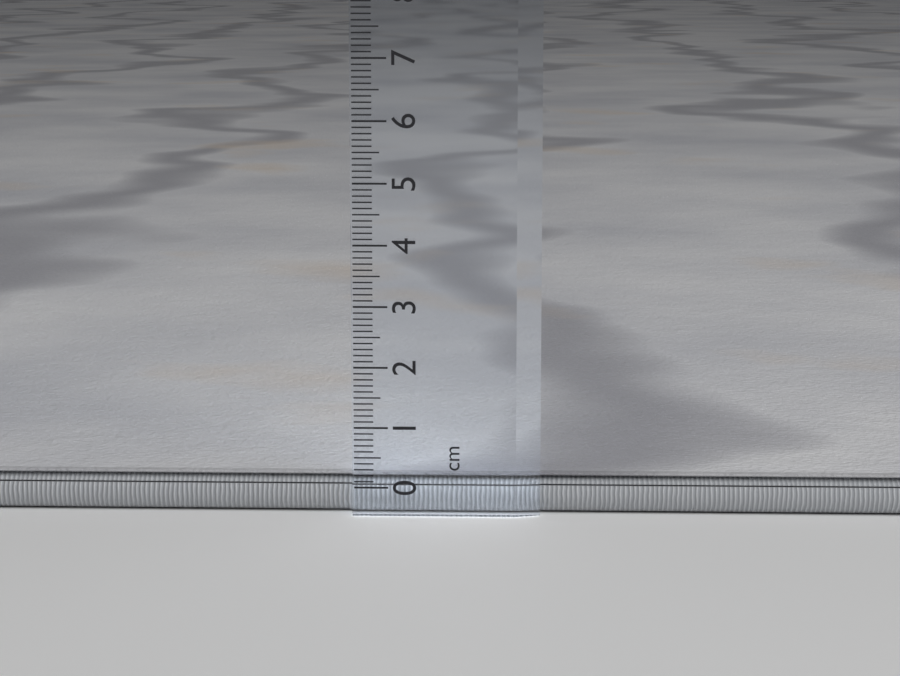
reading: 0.2 cm
